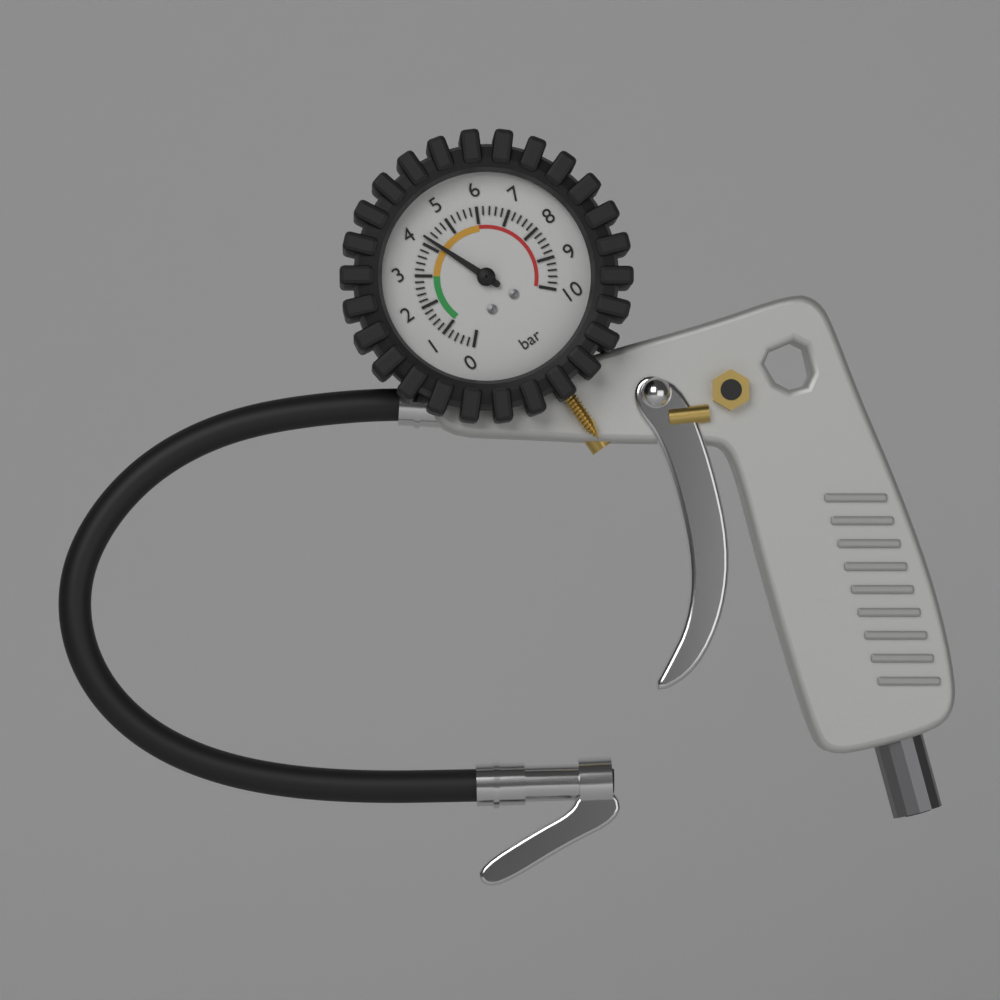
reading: 4.2 bar
